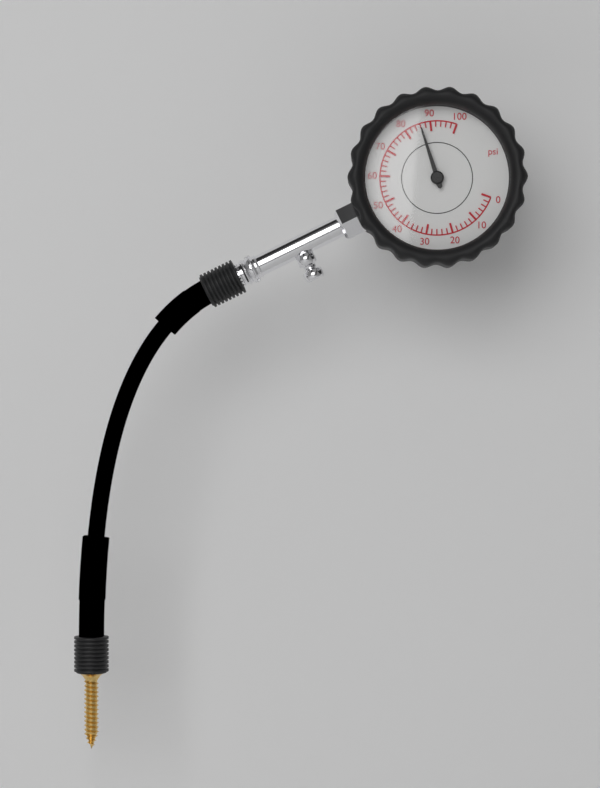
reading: 86 psi
